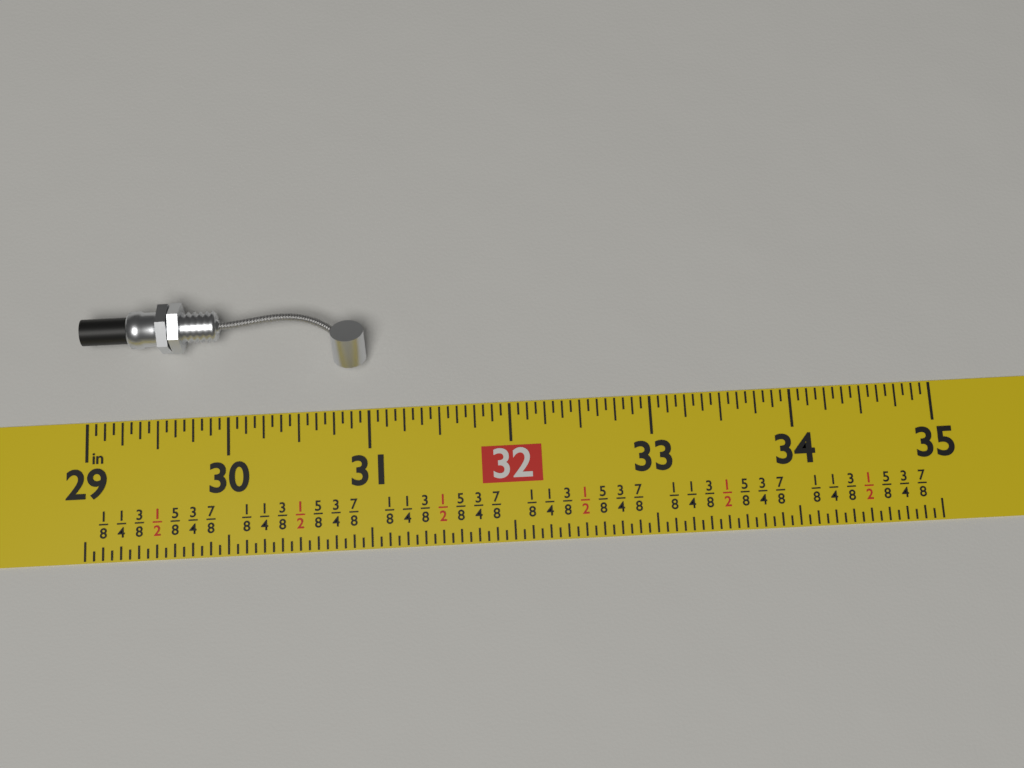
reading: 31.0000 in
